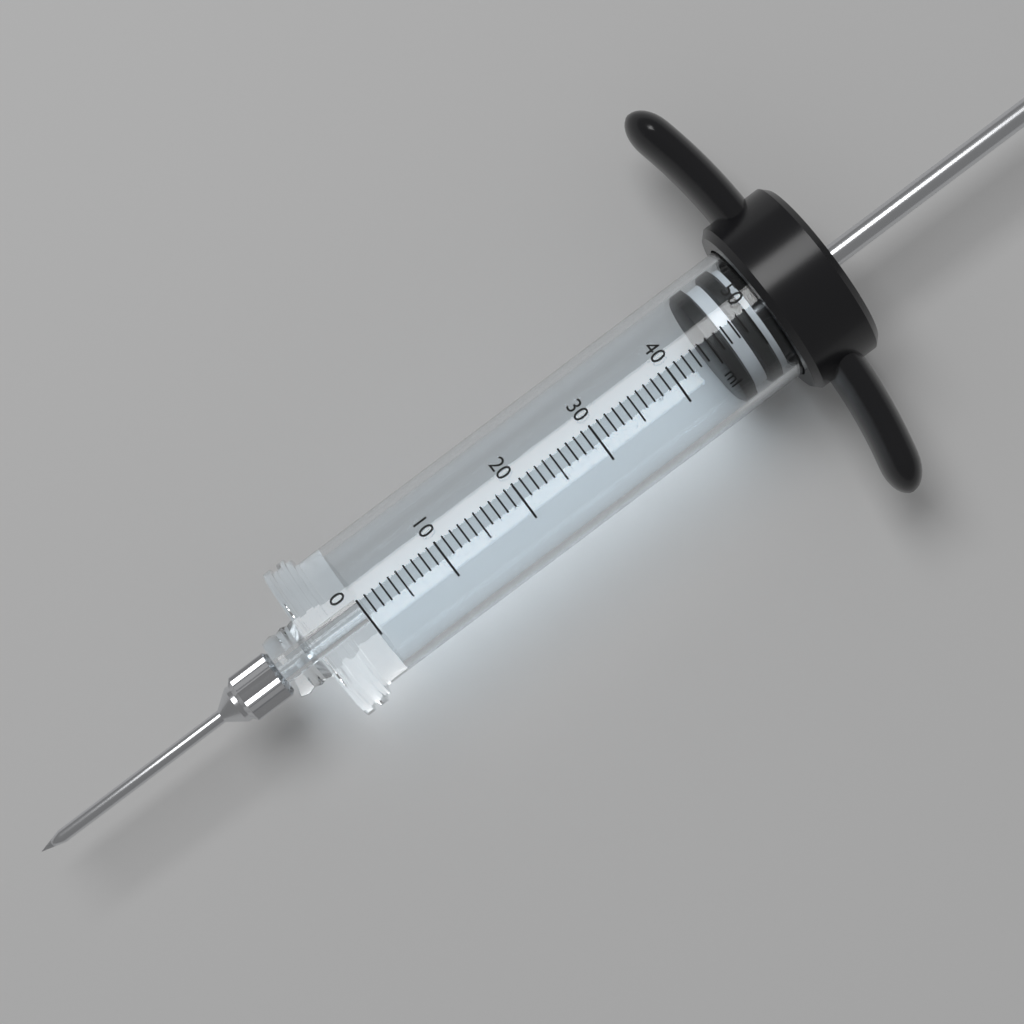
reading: 45 ml
